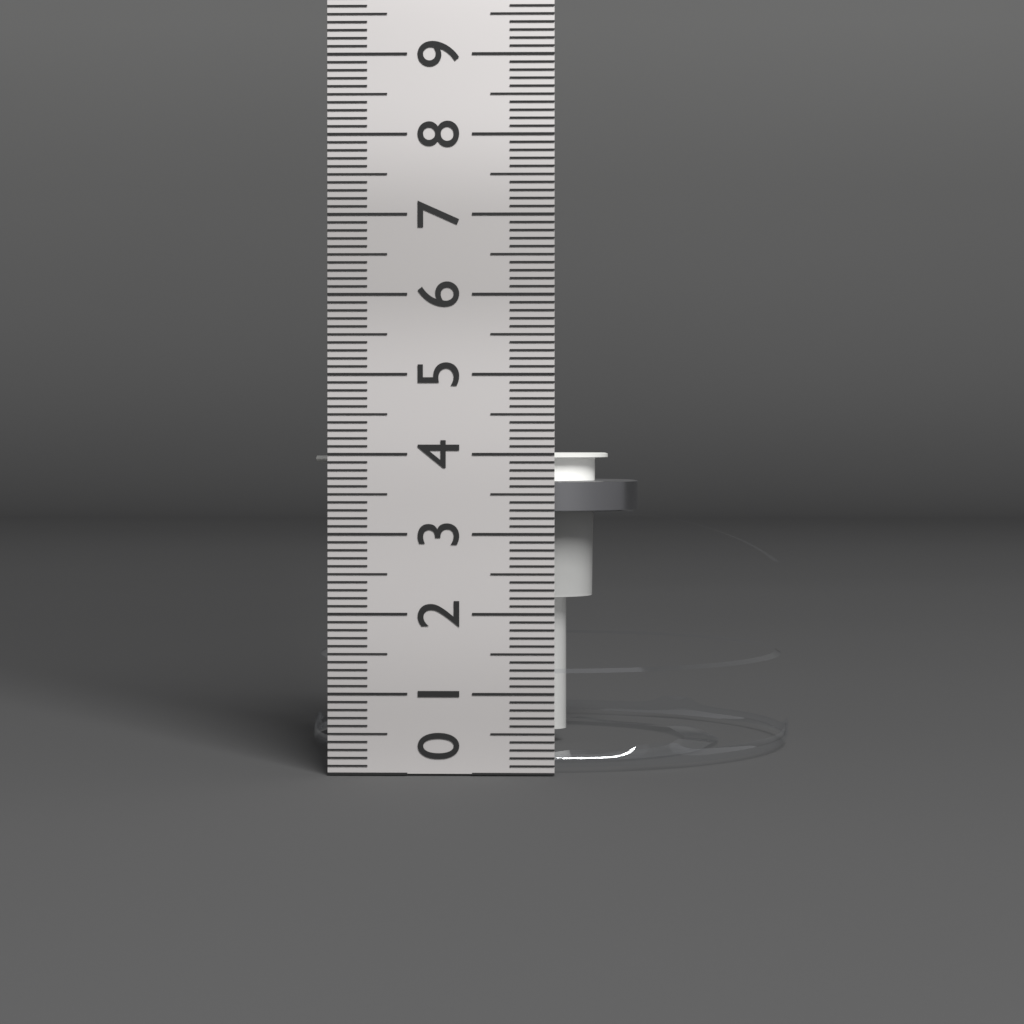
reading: 4.0 cm
